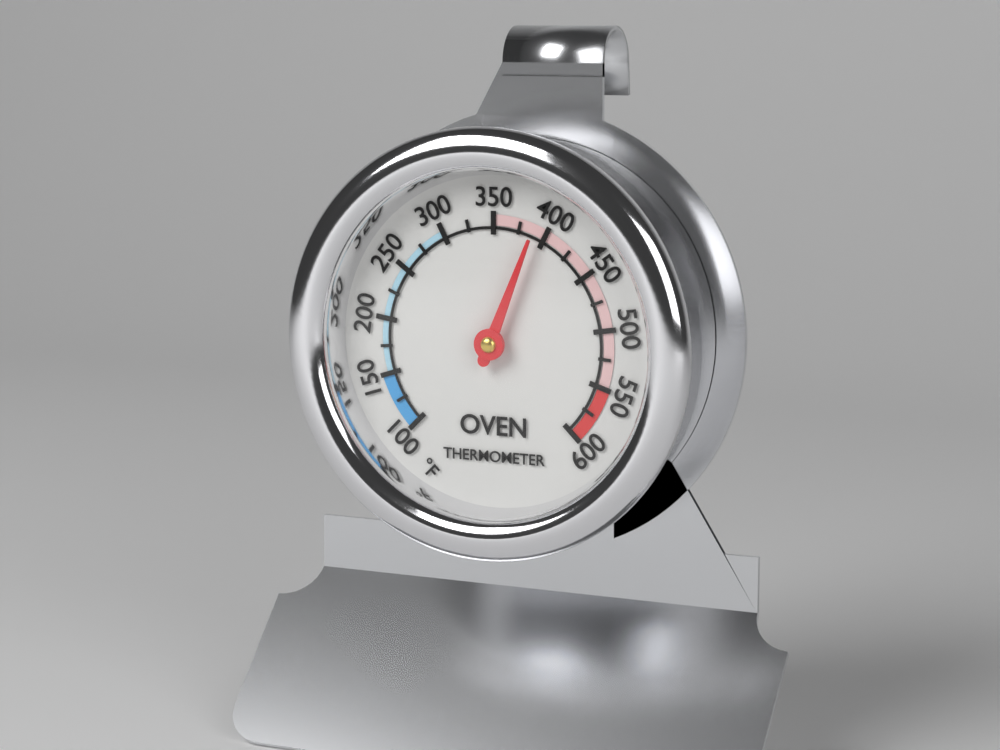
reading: 390 °F
